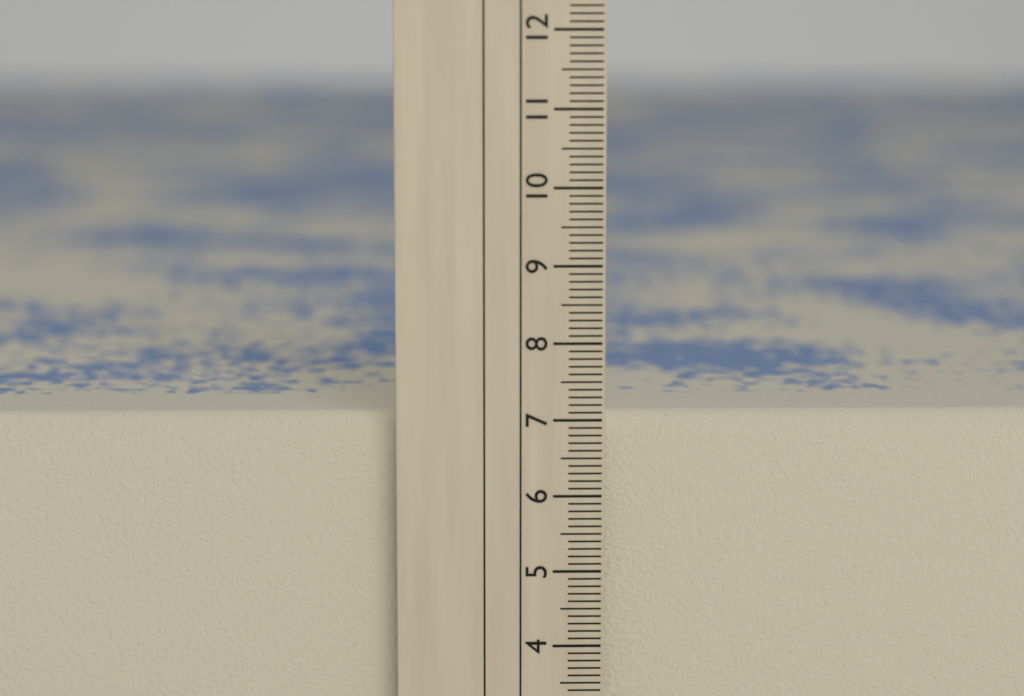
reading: 7.0 cm
